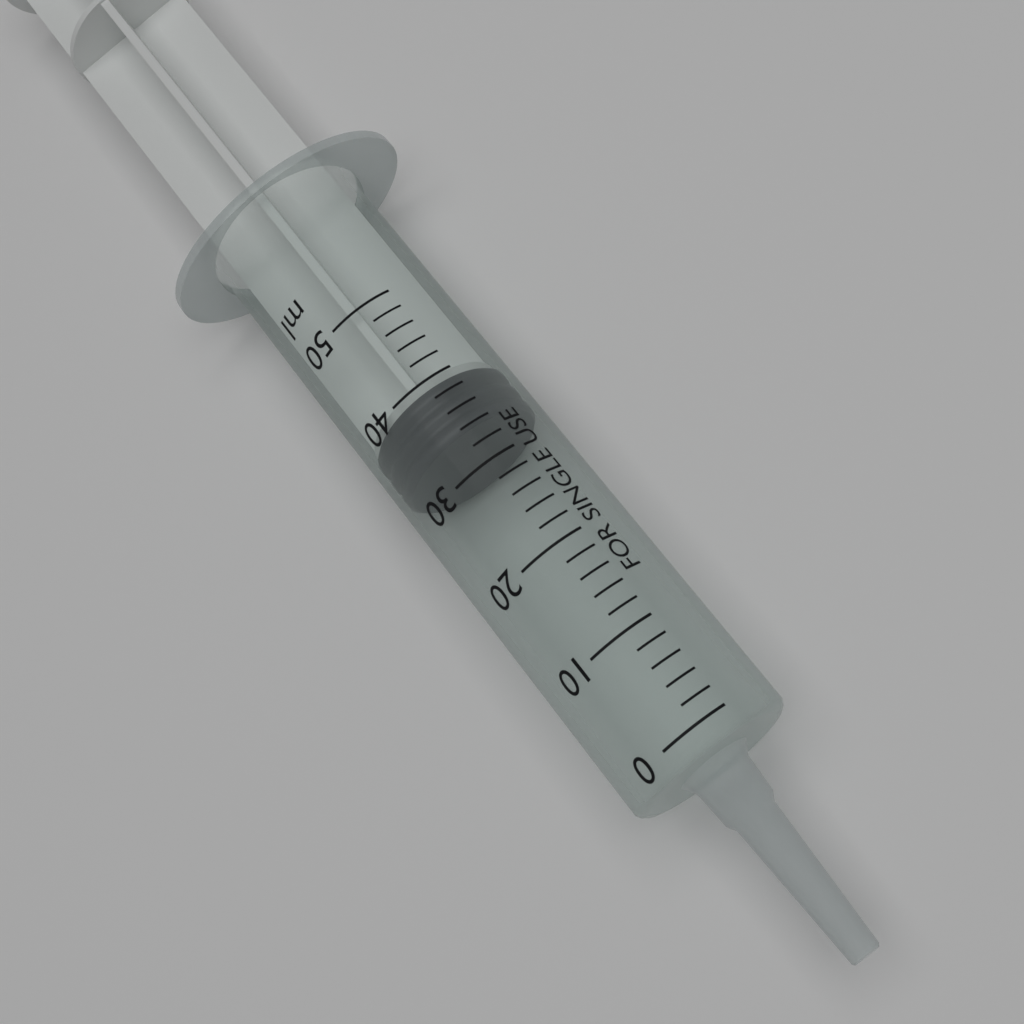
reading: 34 ml
